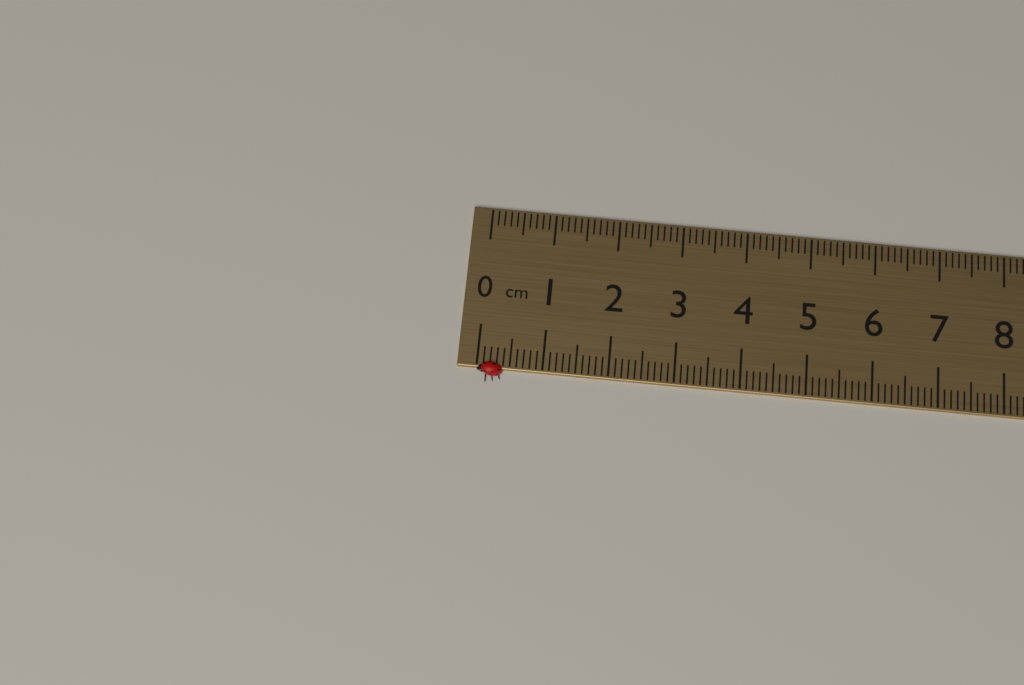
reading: 0.4 cm
